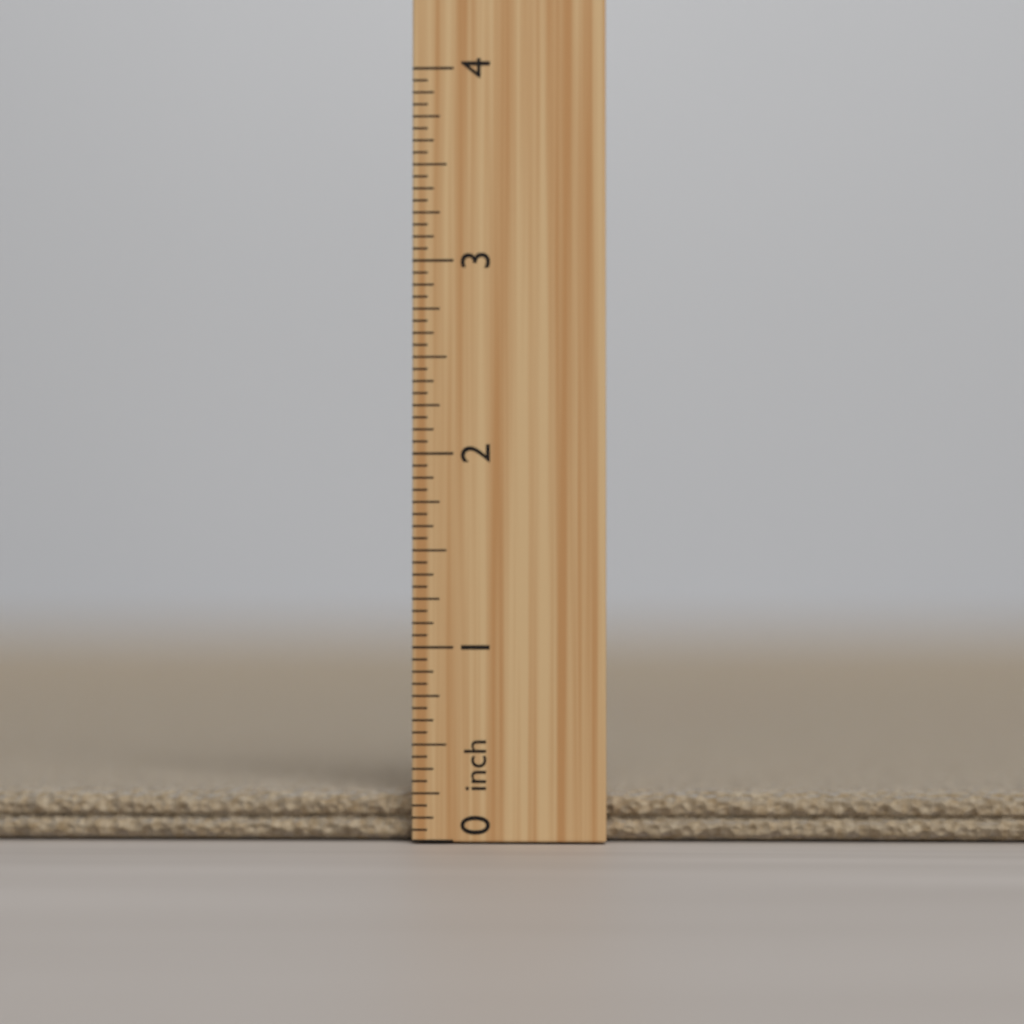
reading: 0.2500 inch
